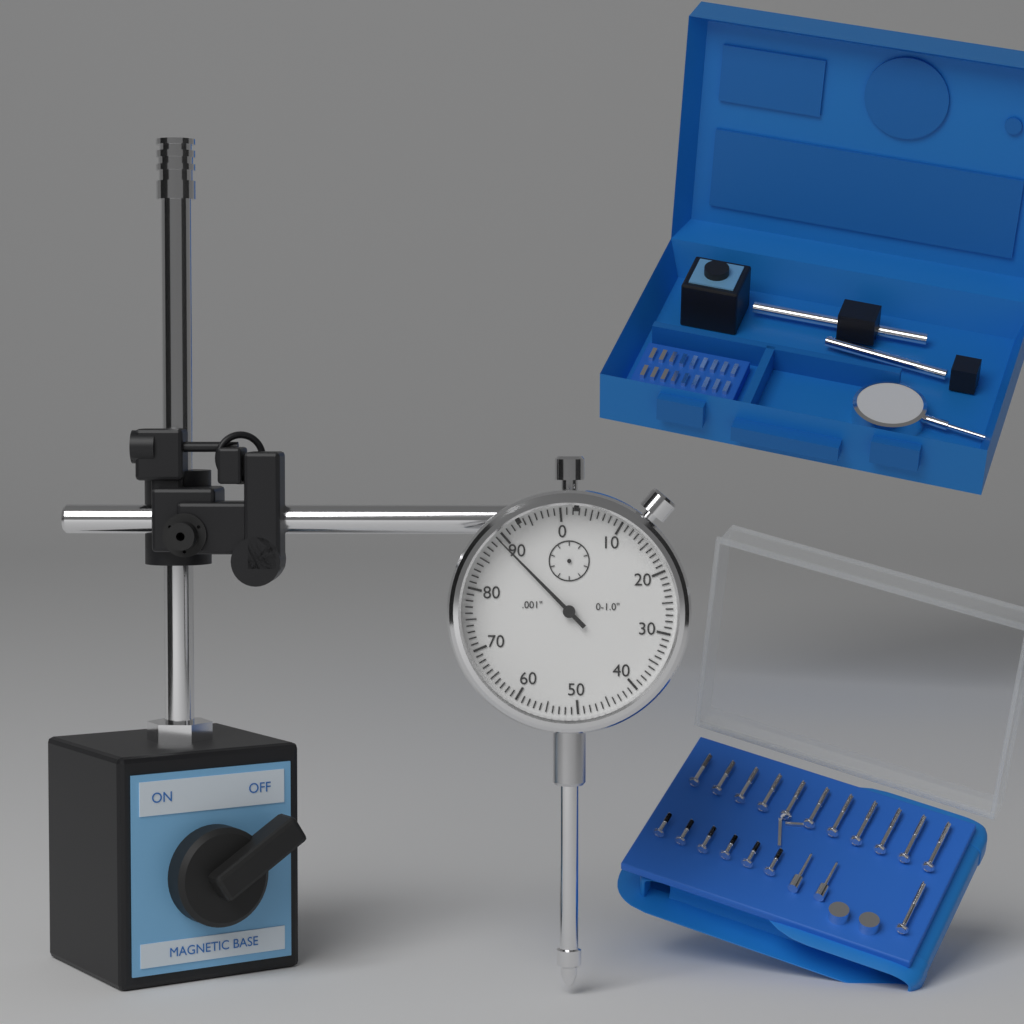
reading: 0.089 in
